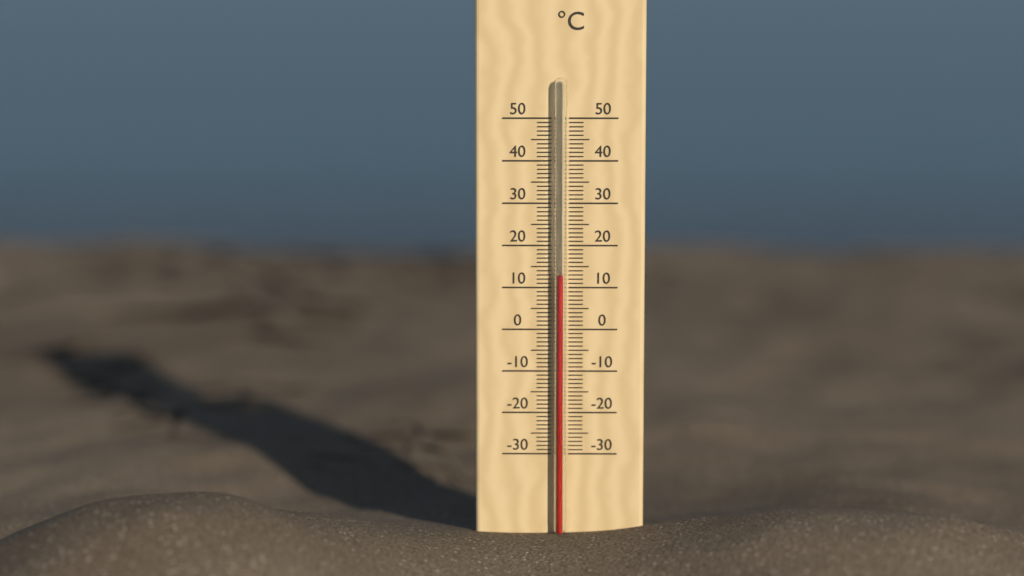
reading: 13 °C
